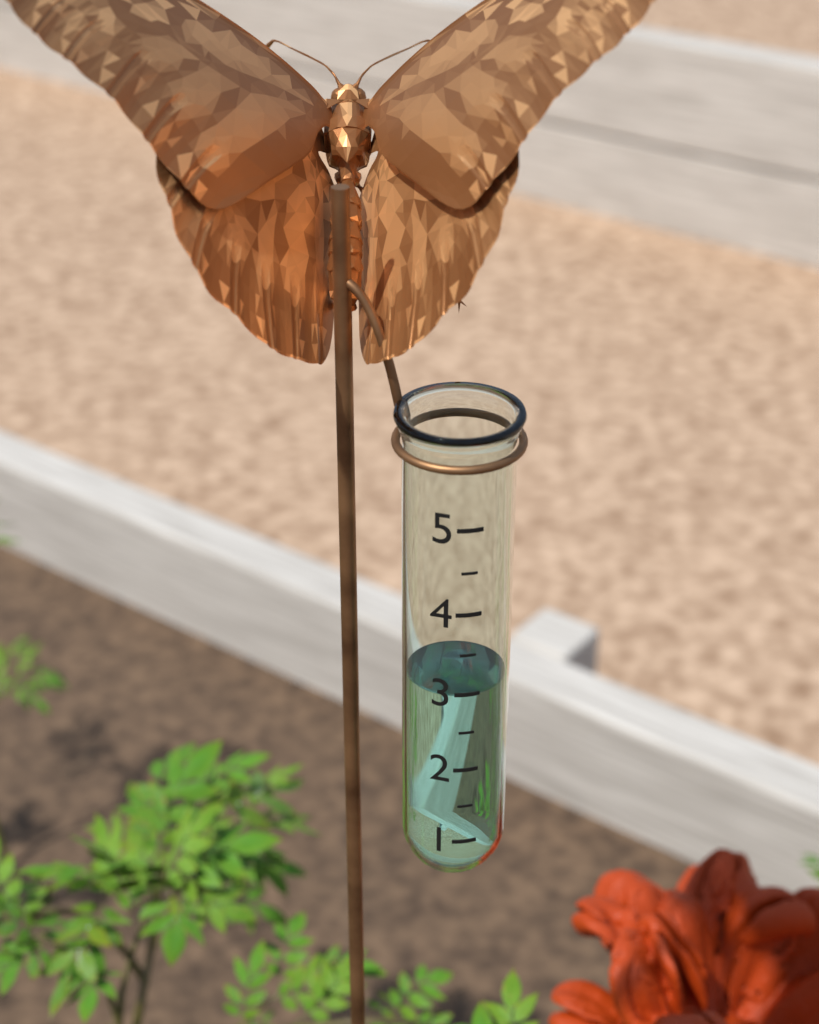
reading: 3.0 (no unit)
